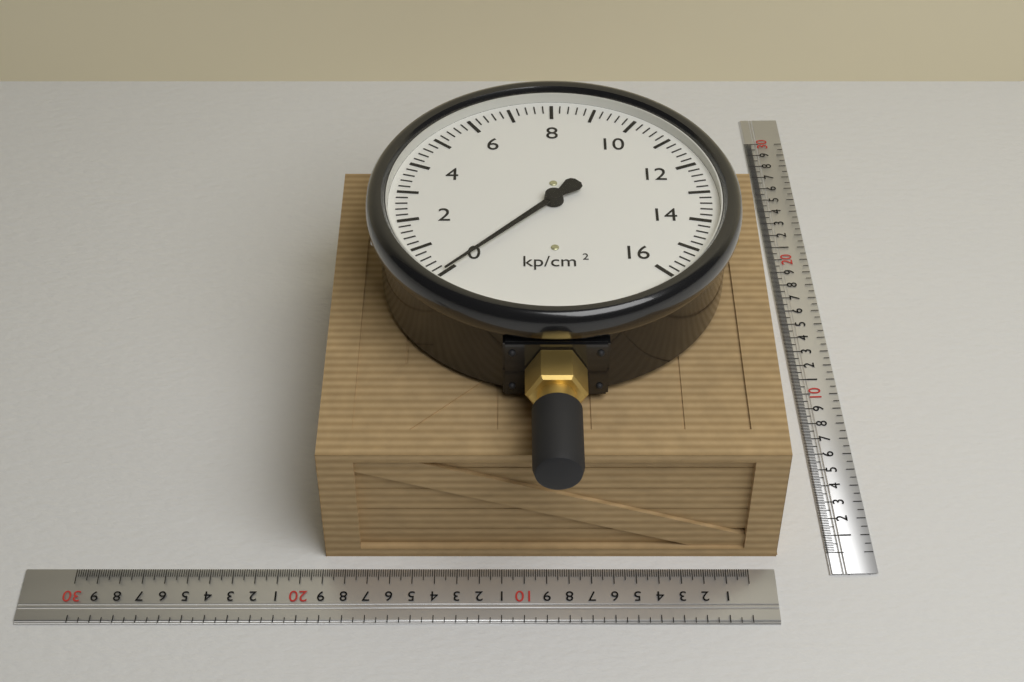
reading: 0.0 kp/cm²
